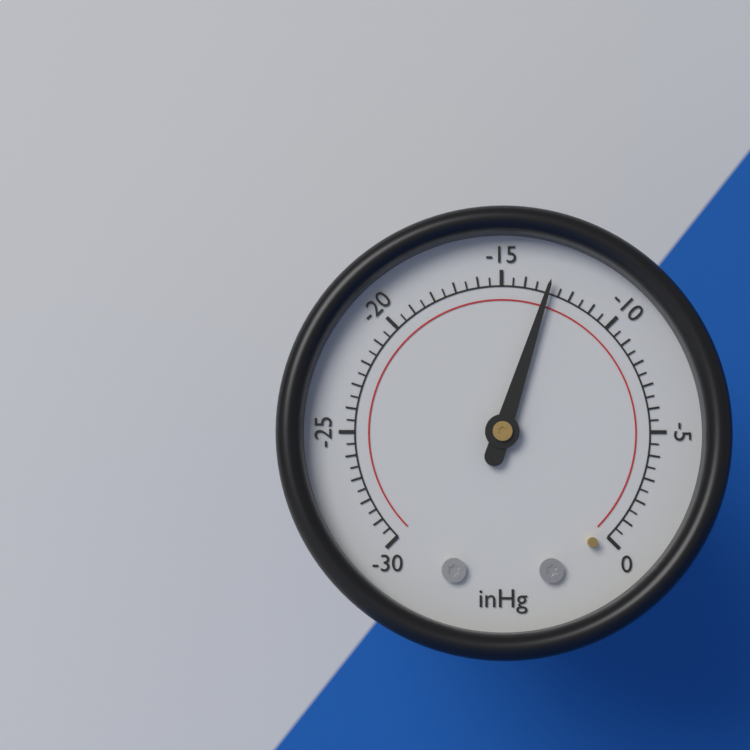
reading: -13.0 inHg
